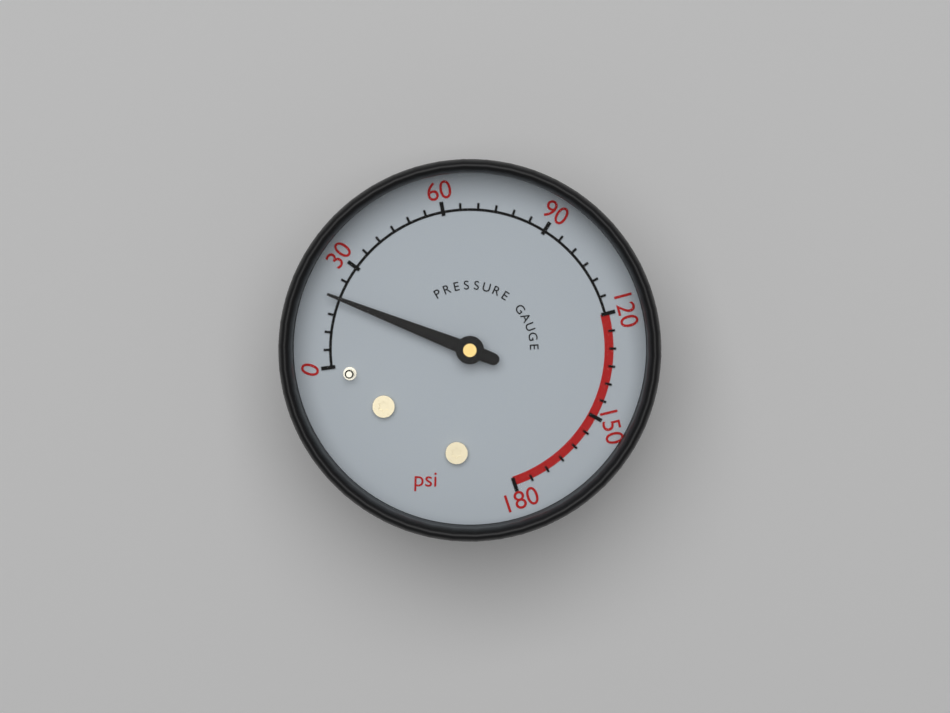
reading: 20 psi
